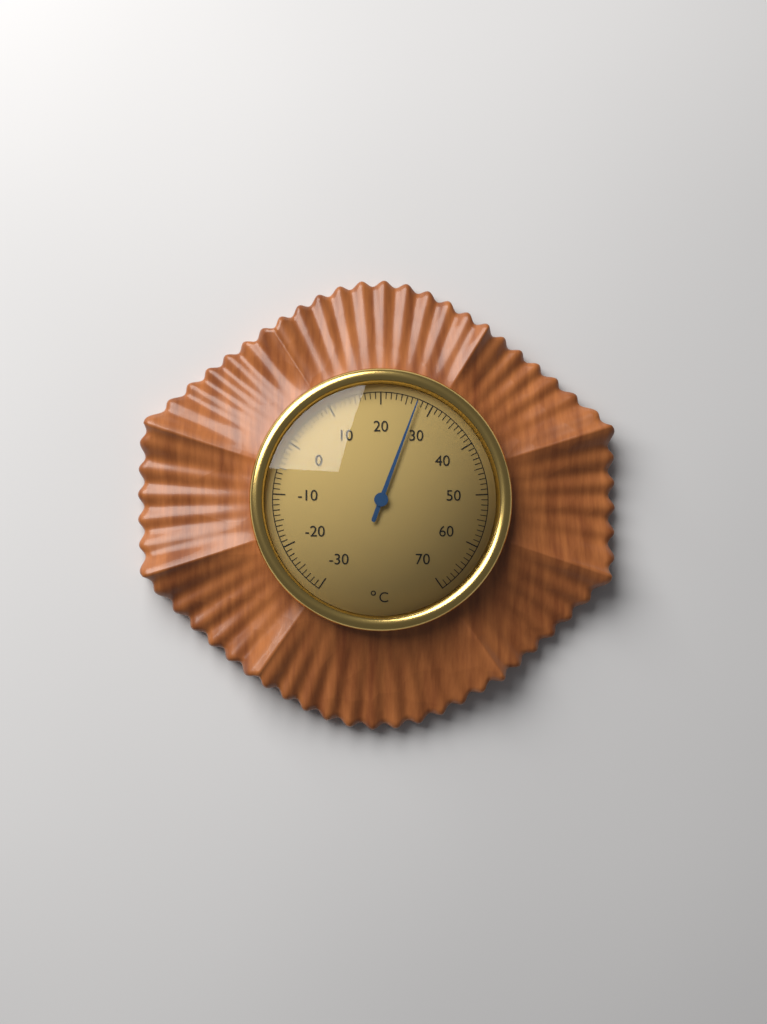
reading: 27 °C
